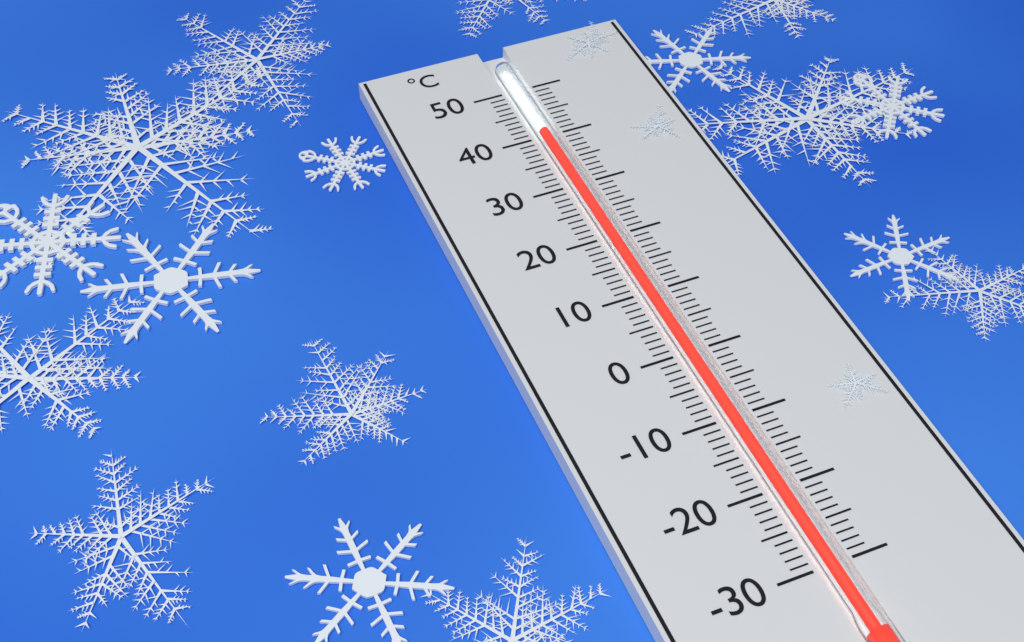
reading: 41 °C
